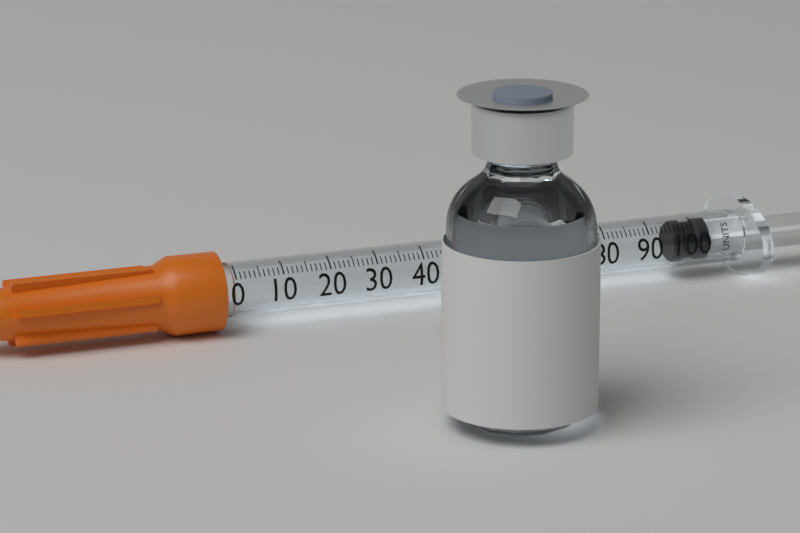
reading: 96 units
